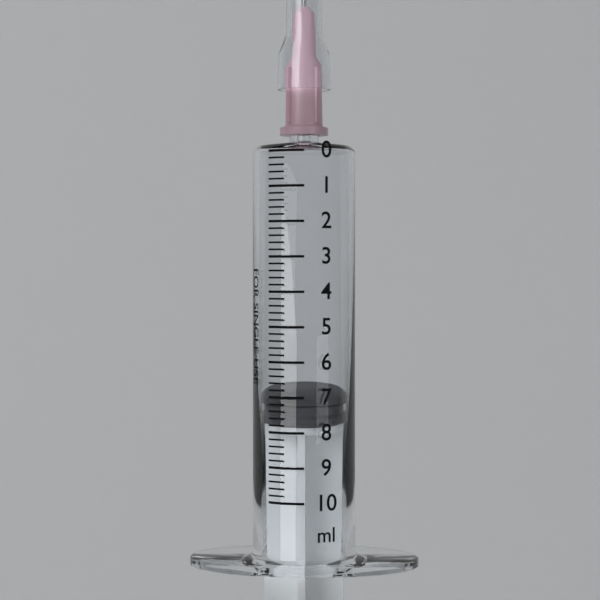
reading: 7.0 ml
